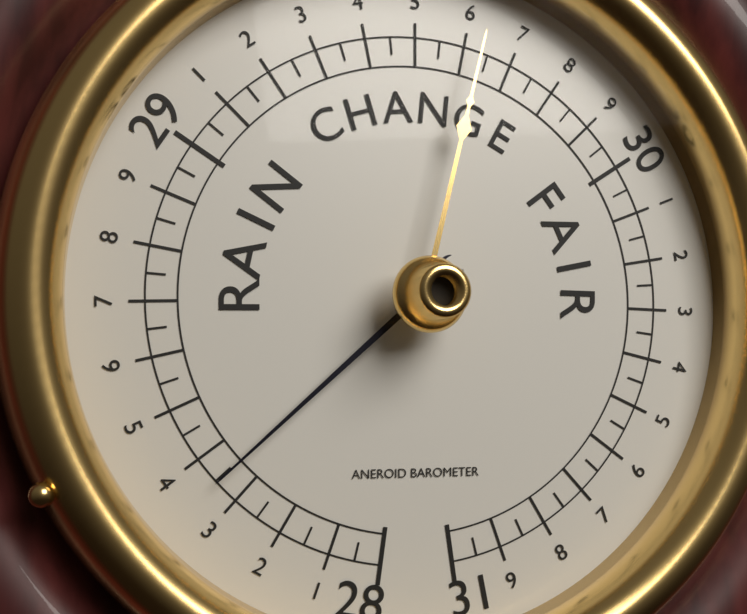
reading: 28.35 (no unit)
